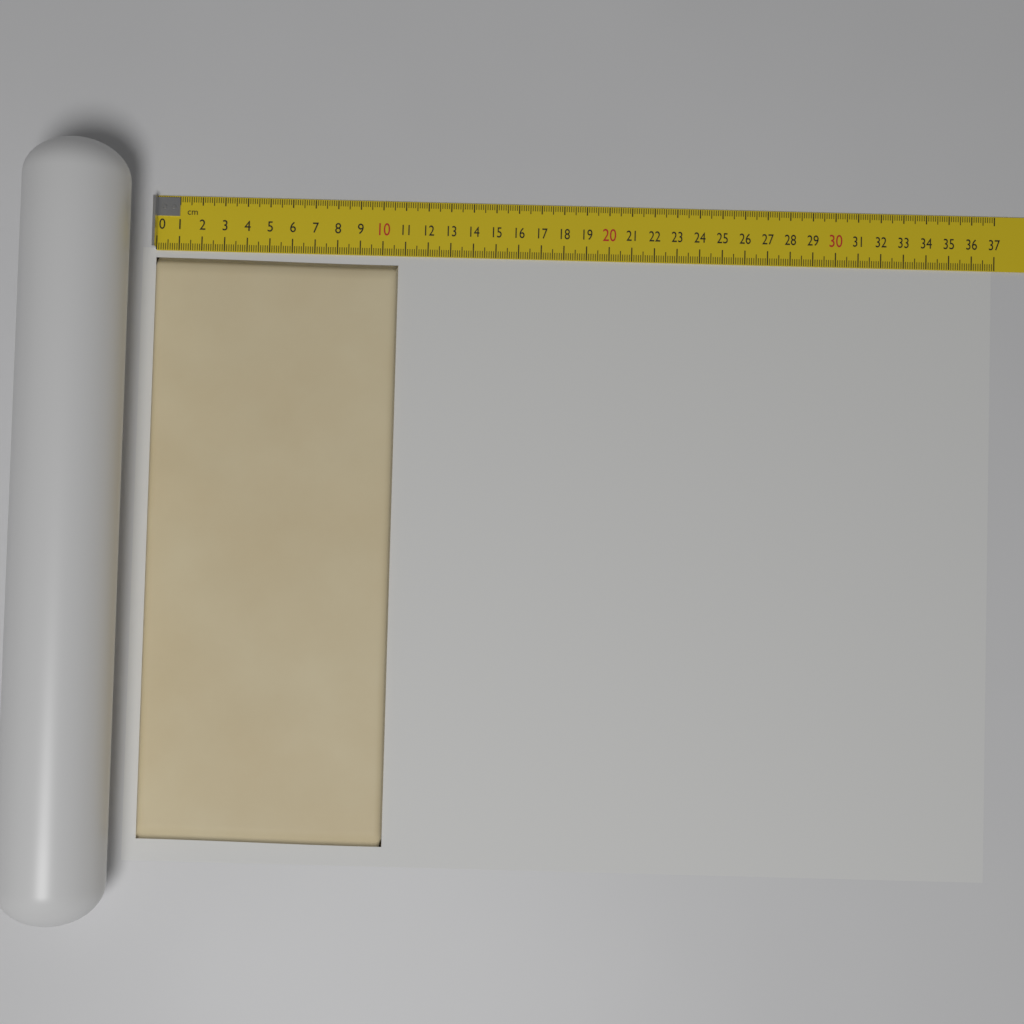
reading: 10.7 cm
